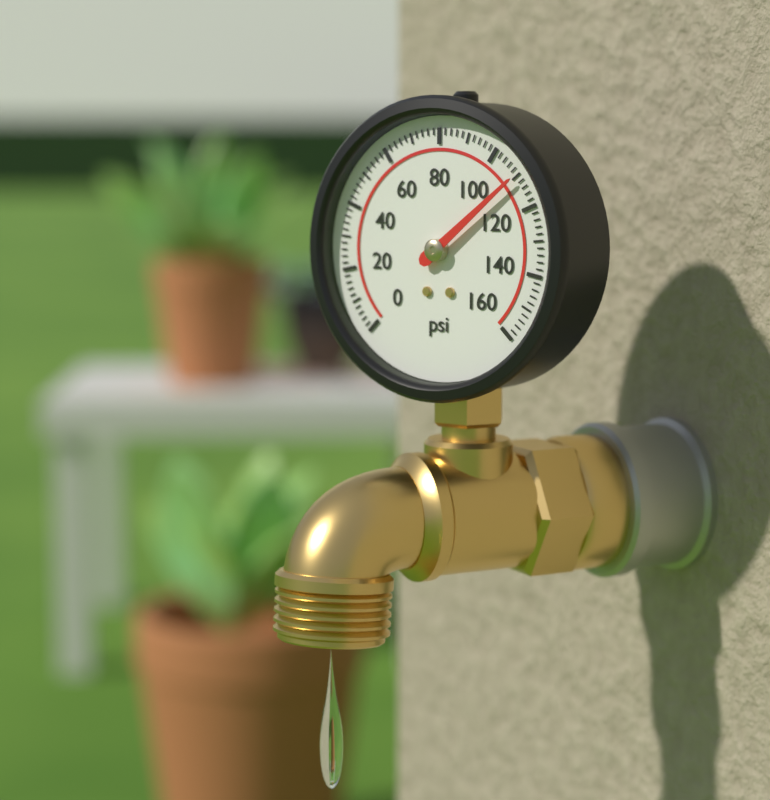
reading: 110 psi
